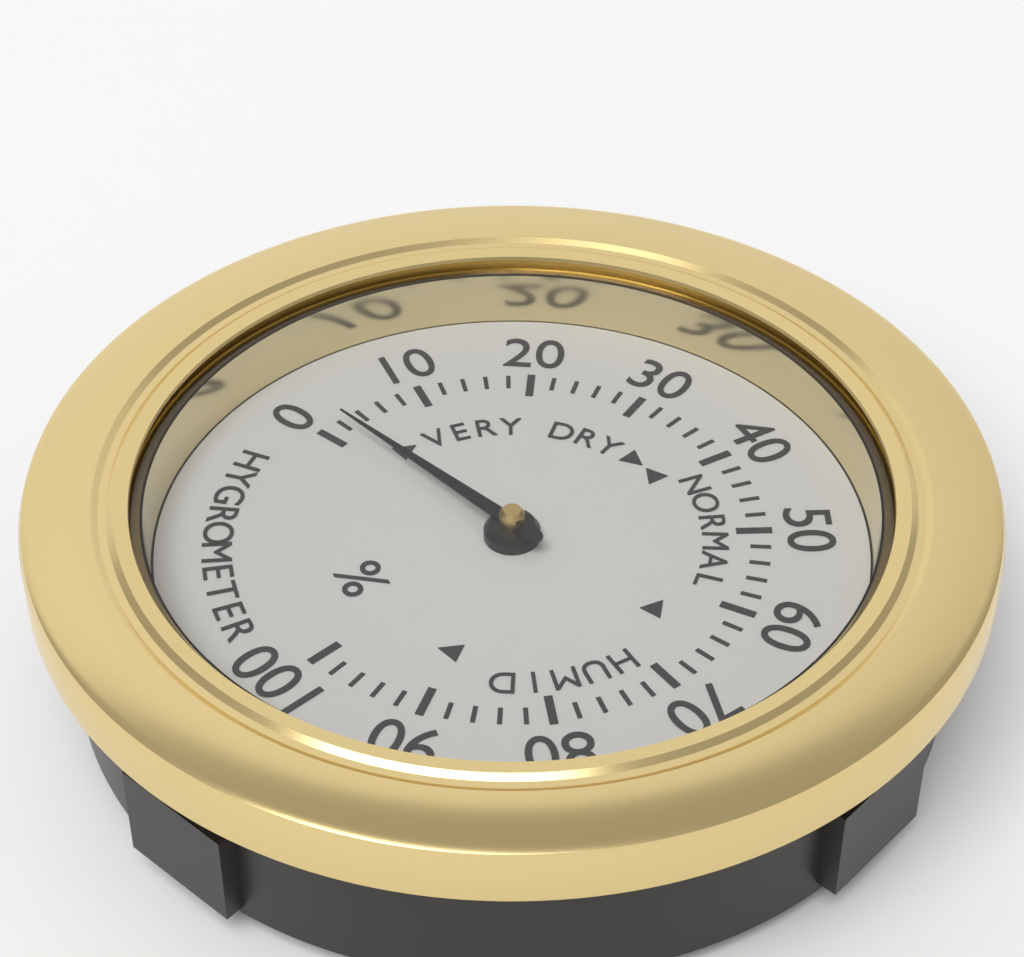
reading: 2 %
